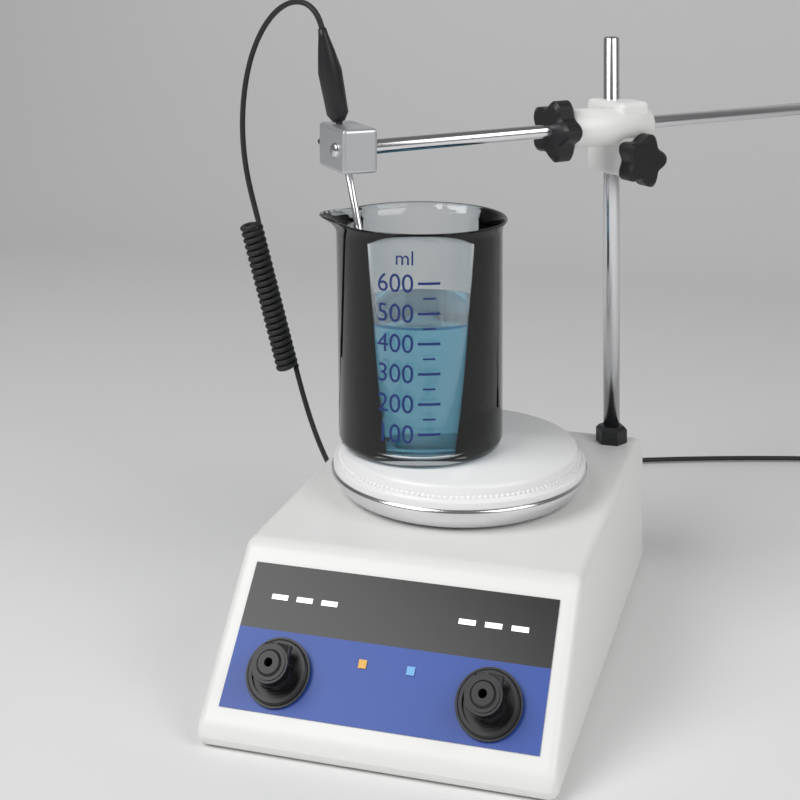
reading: 450 ml
